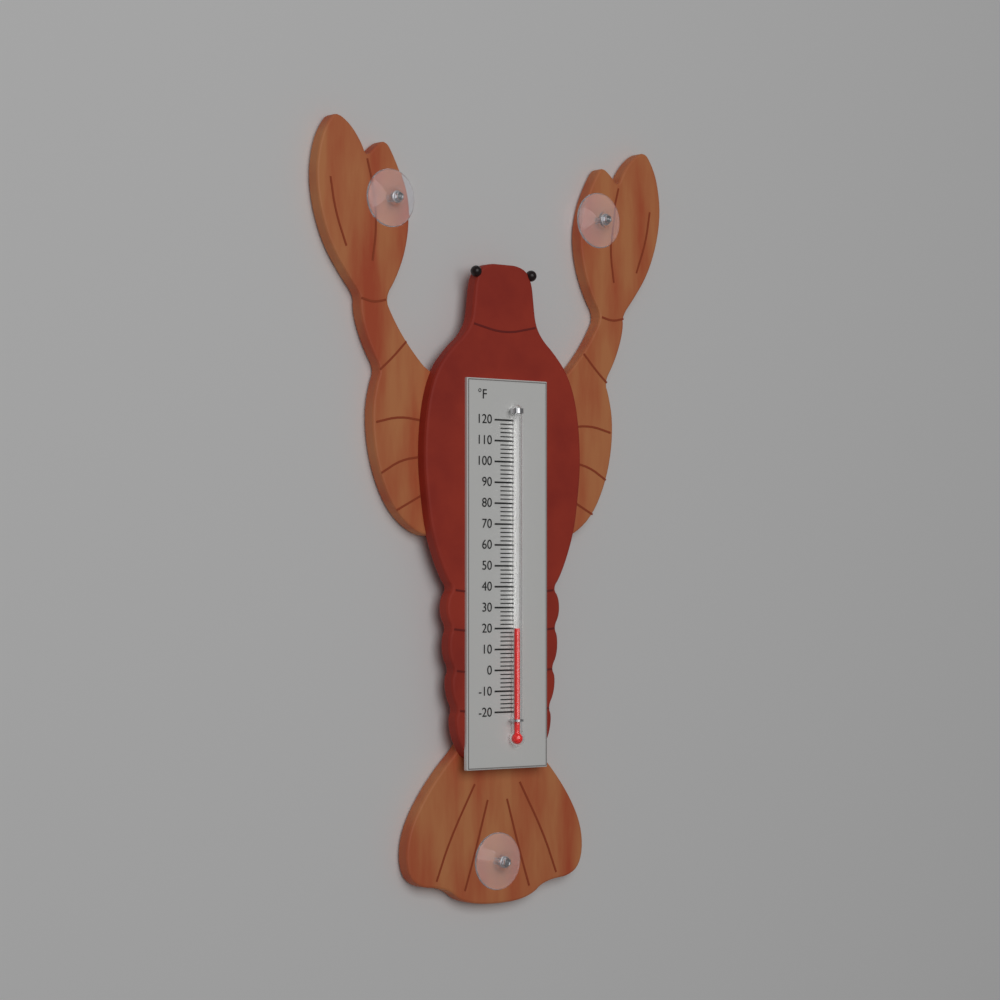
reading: 20 °F
